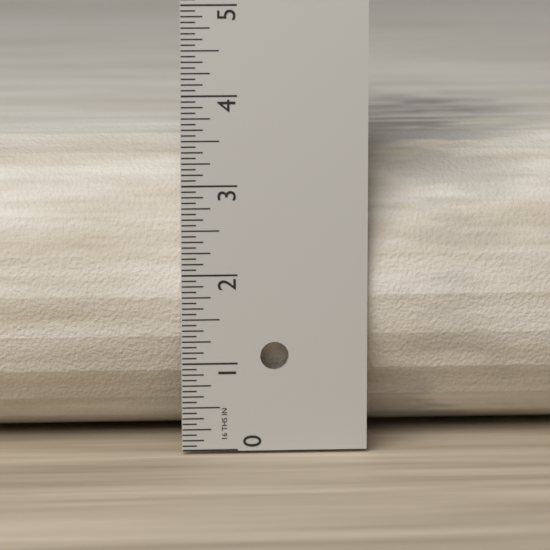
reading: 3.5000 in
